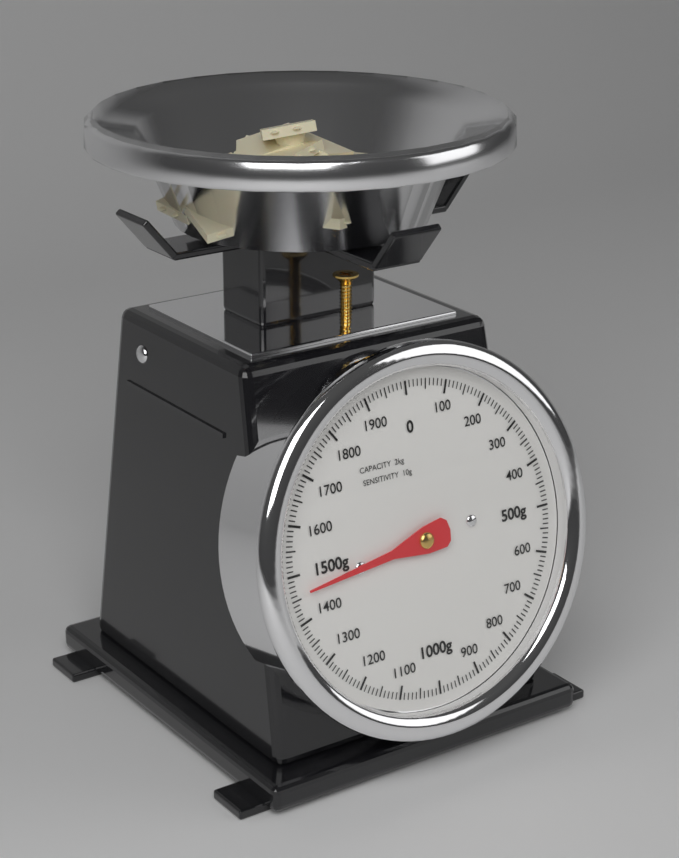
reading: 1460 g
